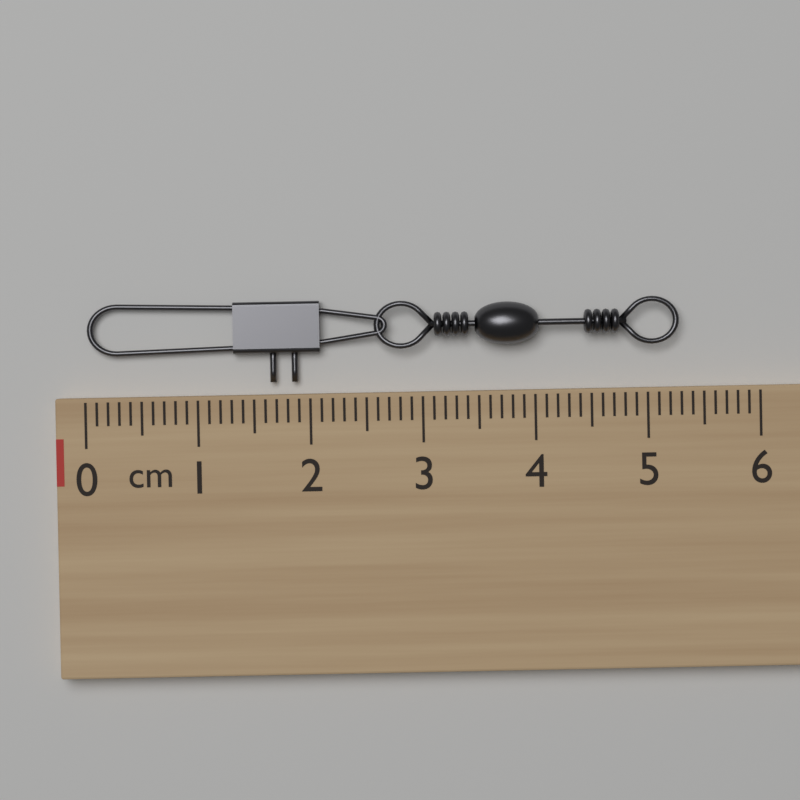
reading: 5.3 cm
